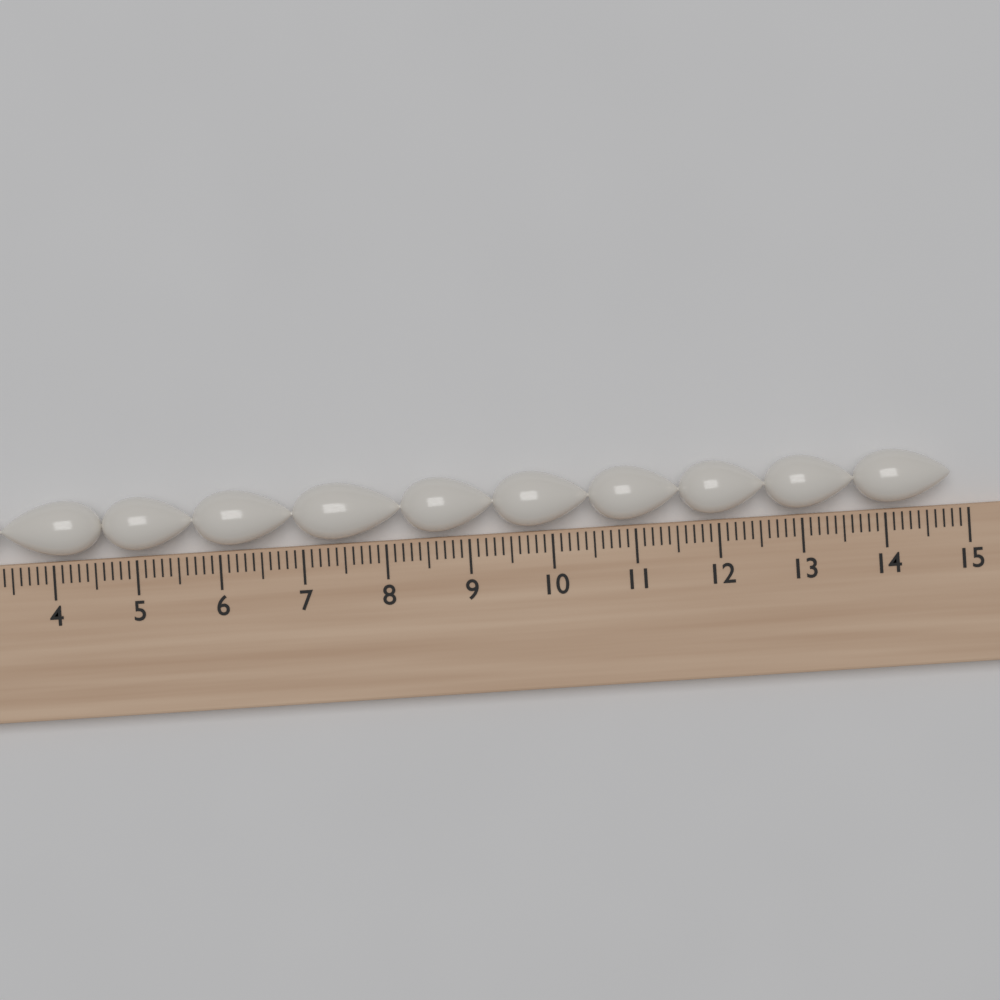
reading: 14.8 cm
